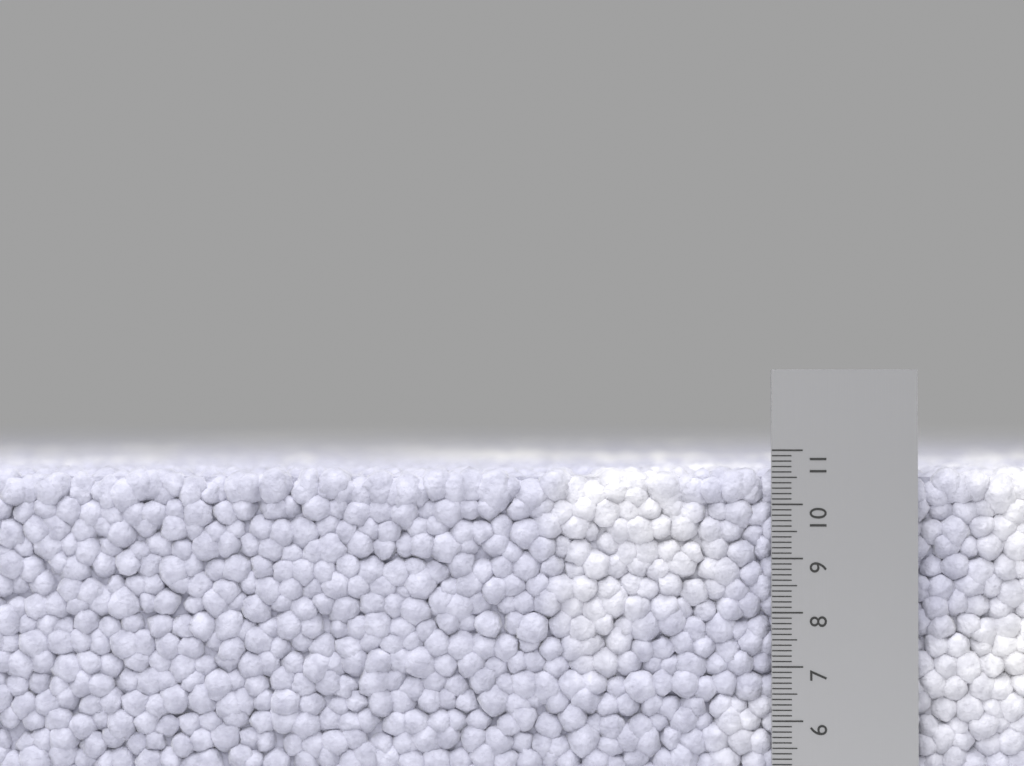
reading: 10.7 cm
